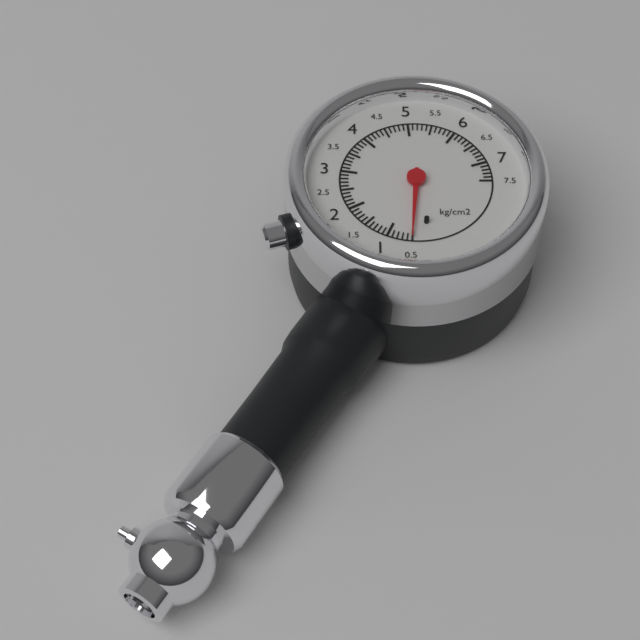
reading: 0.5 kg/cm²
